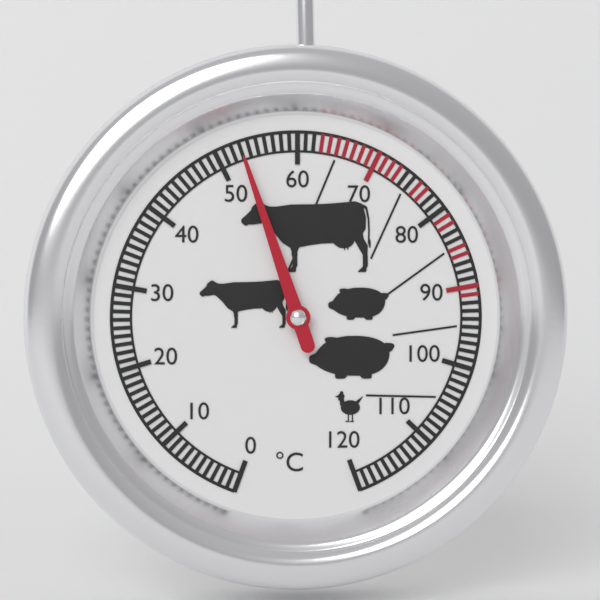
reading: 53 °C
